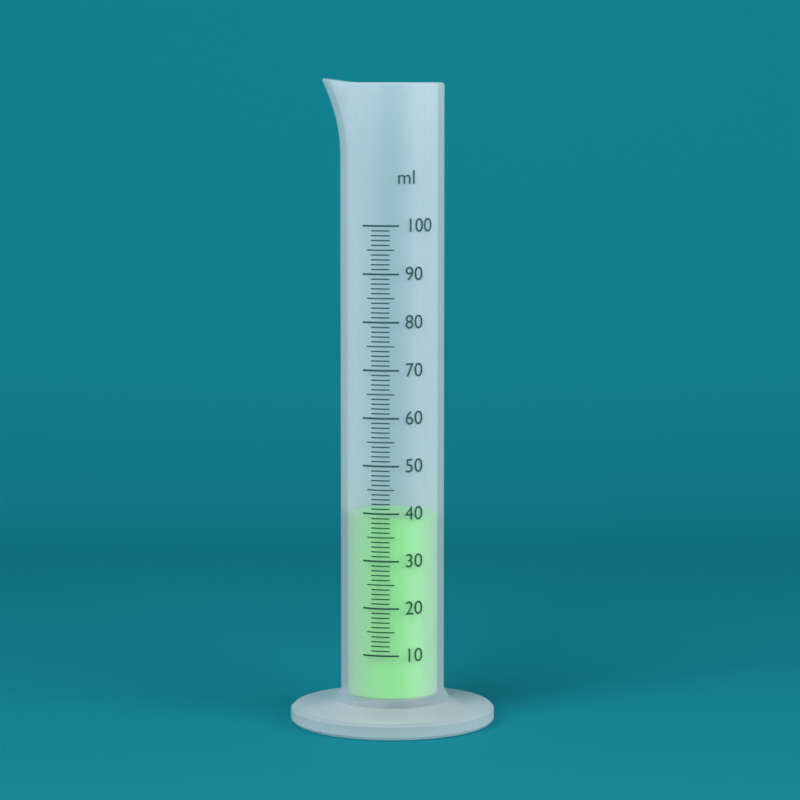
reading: 39 ml
